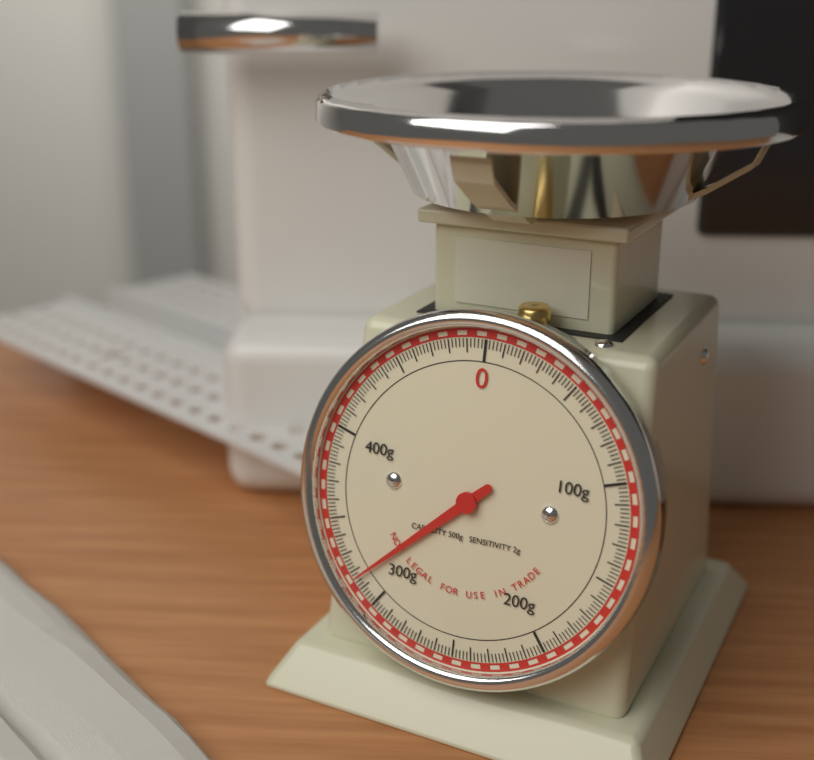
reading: 316 g
